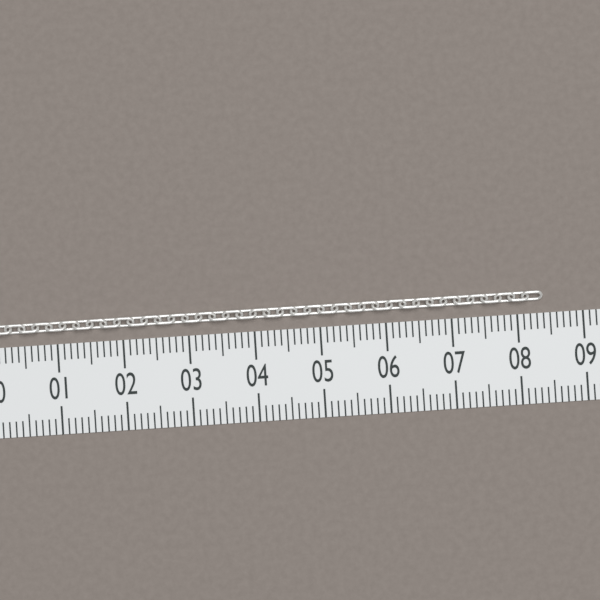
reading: 8.4 (no unit)
